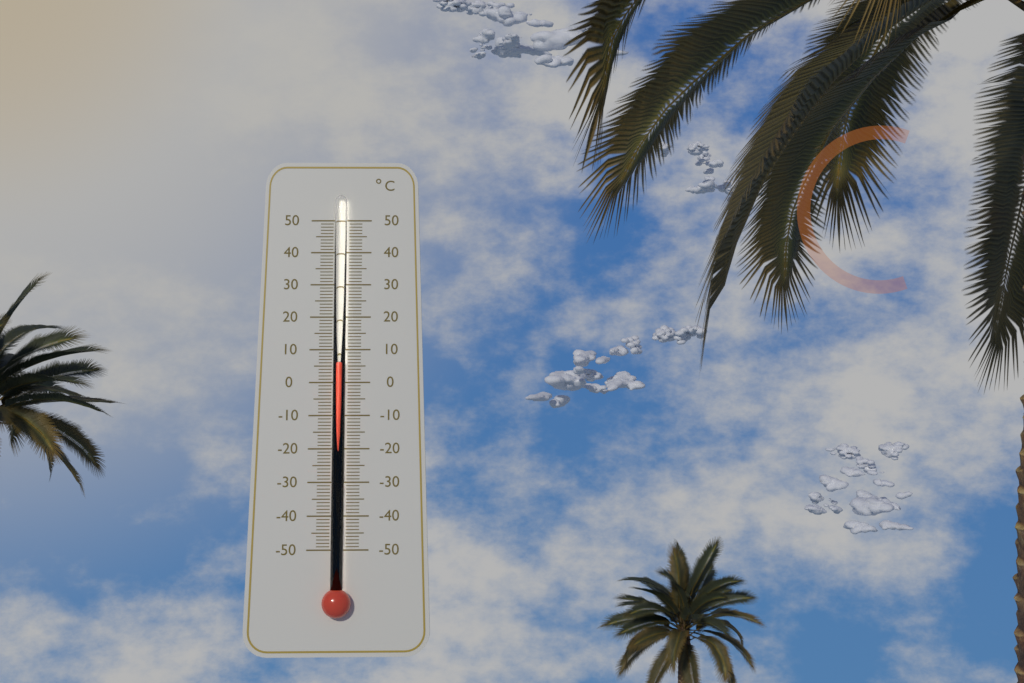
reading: 6 °C
